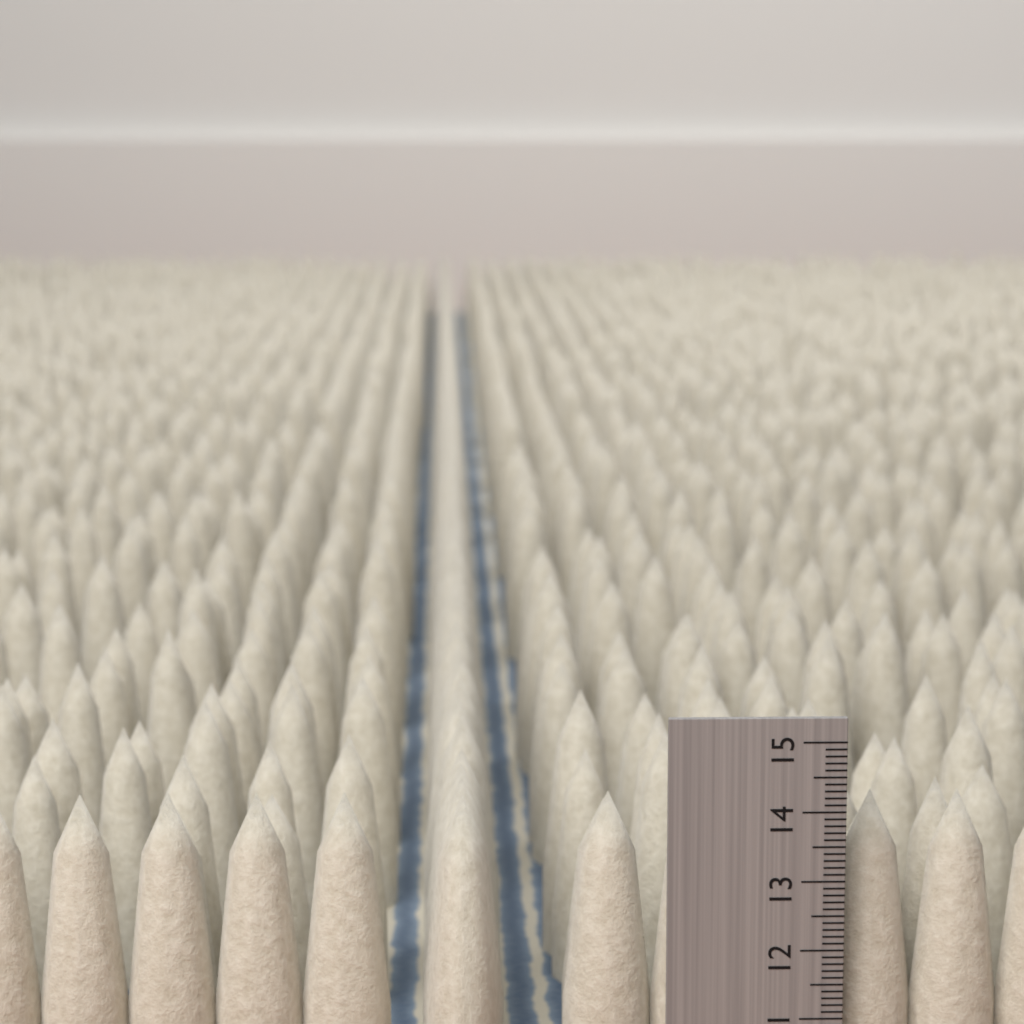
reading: 14.1 (no unit)
